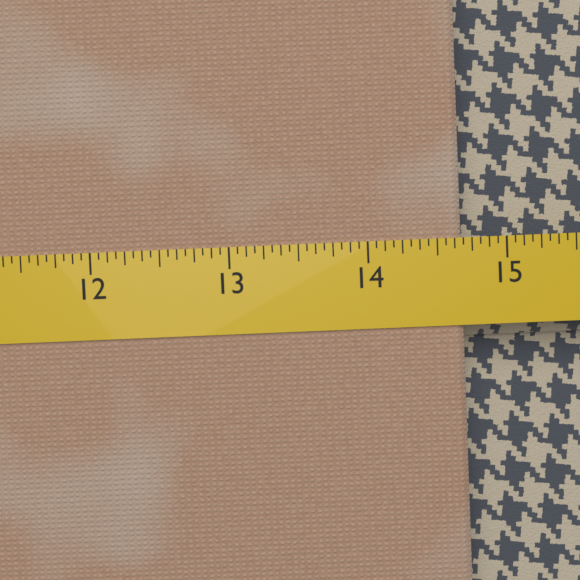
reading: 14.6875 (no unit)
